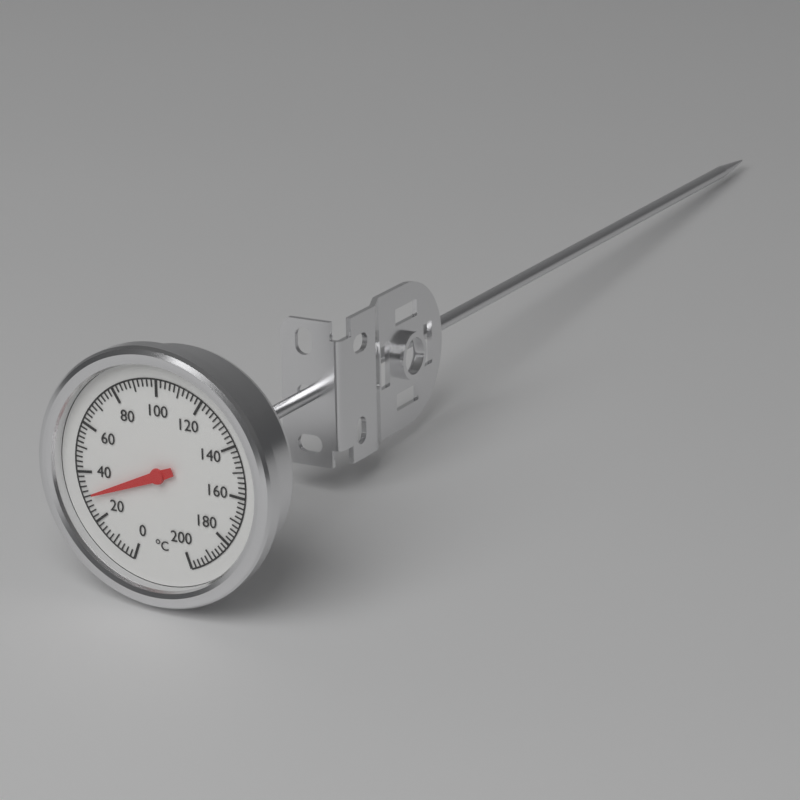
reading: 30 °C
